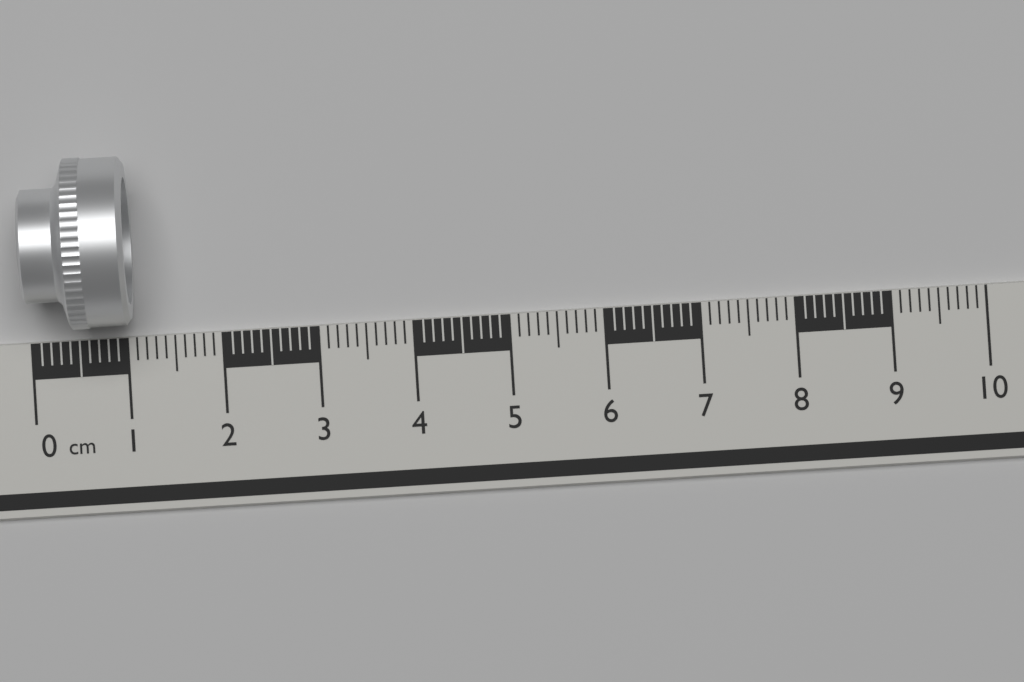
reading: 1.1 cm
